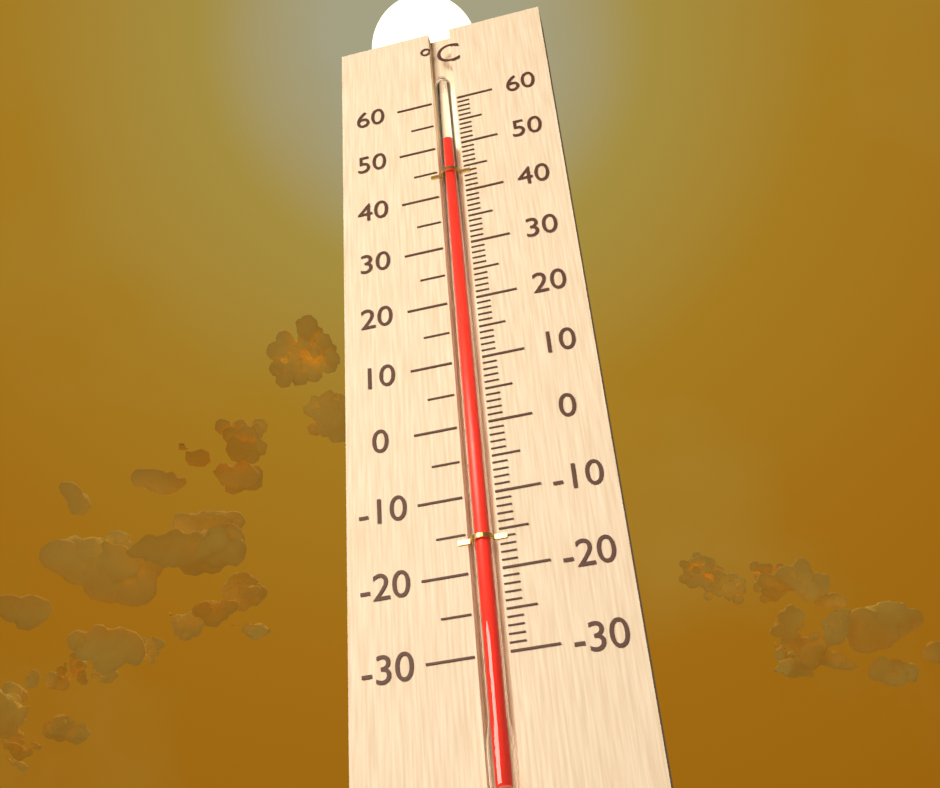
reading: 51 °C
